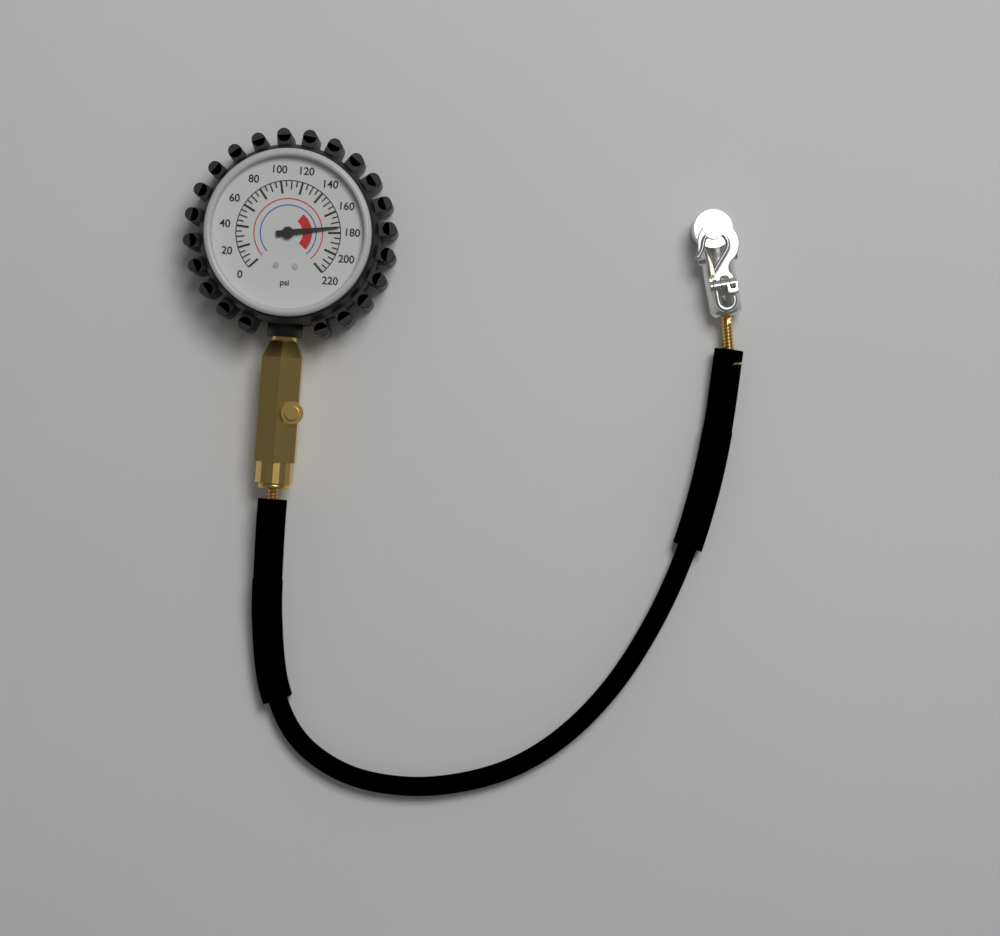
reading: 175 psi
